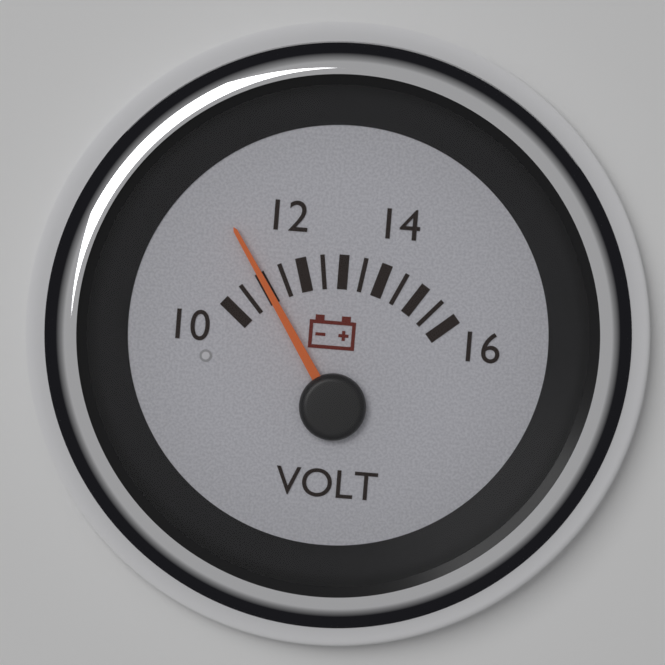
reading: 11.0 V
